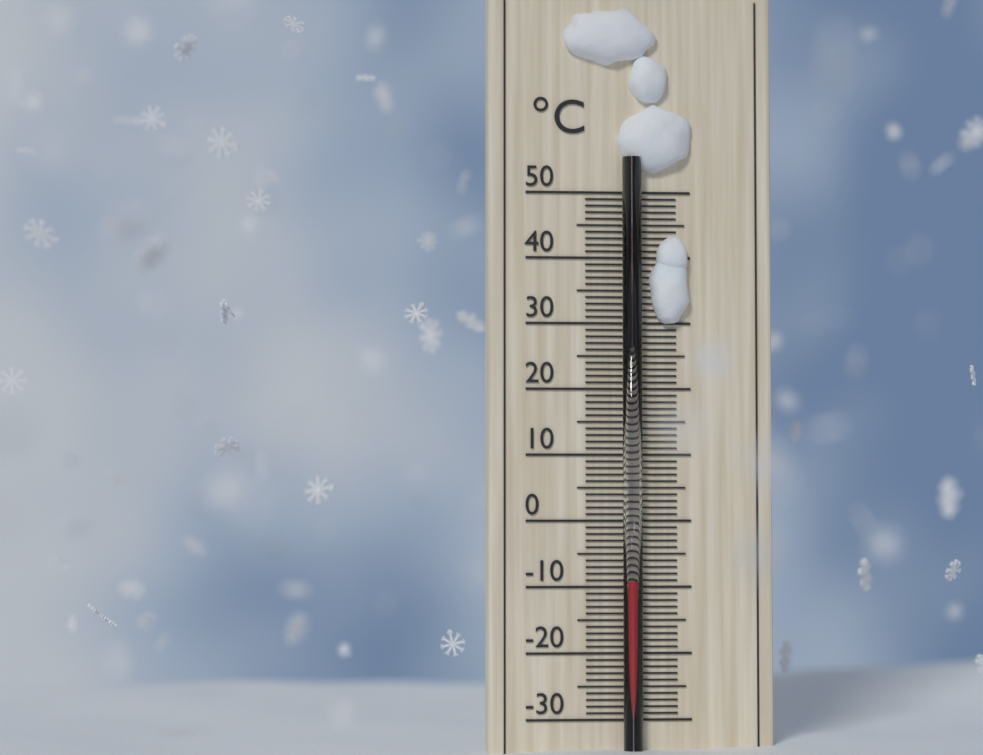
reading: -9 °C
